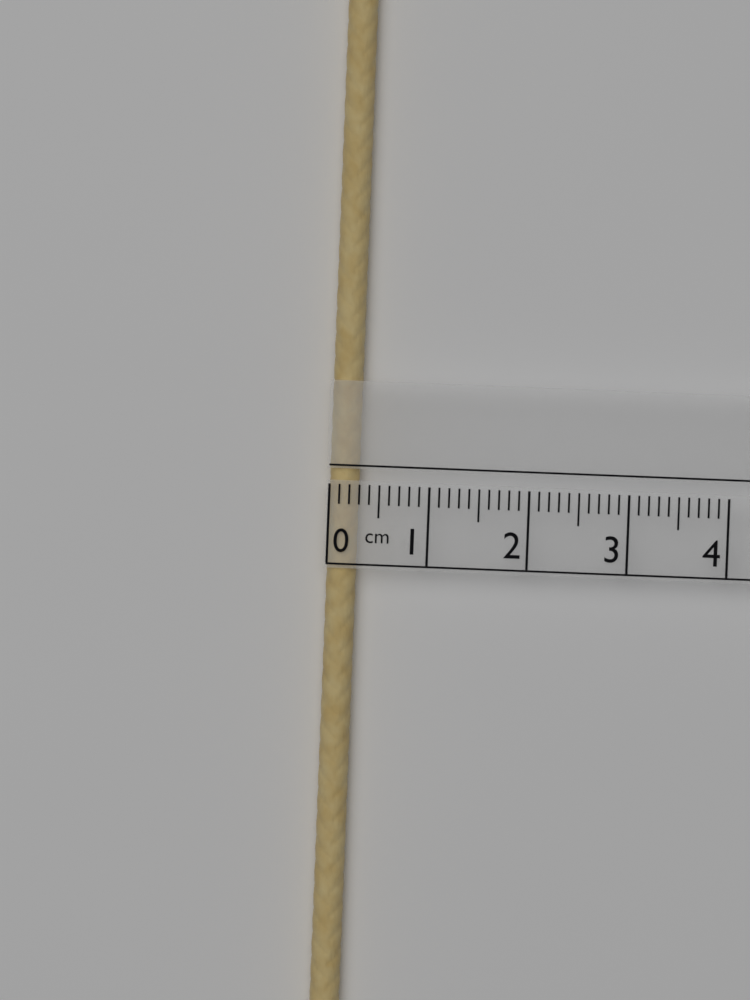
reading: 0.3 cm
